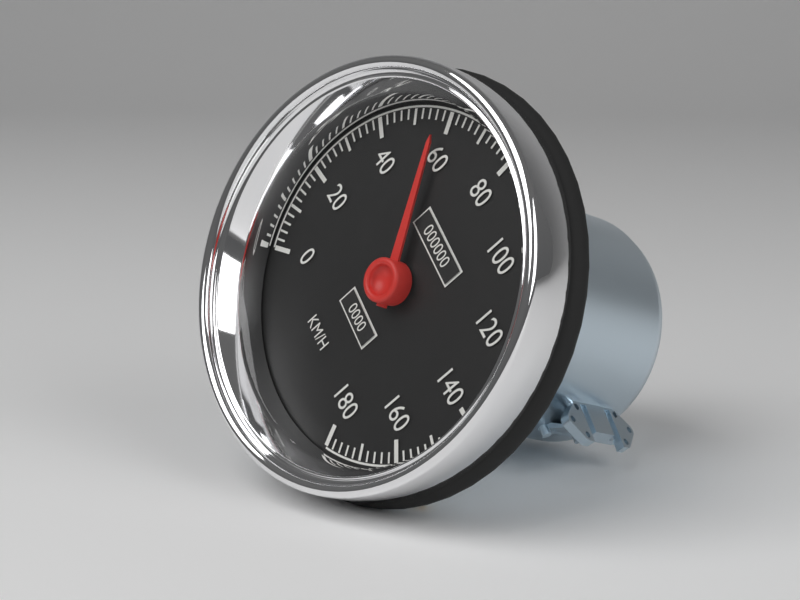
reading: 58 km/h
